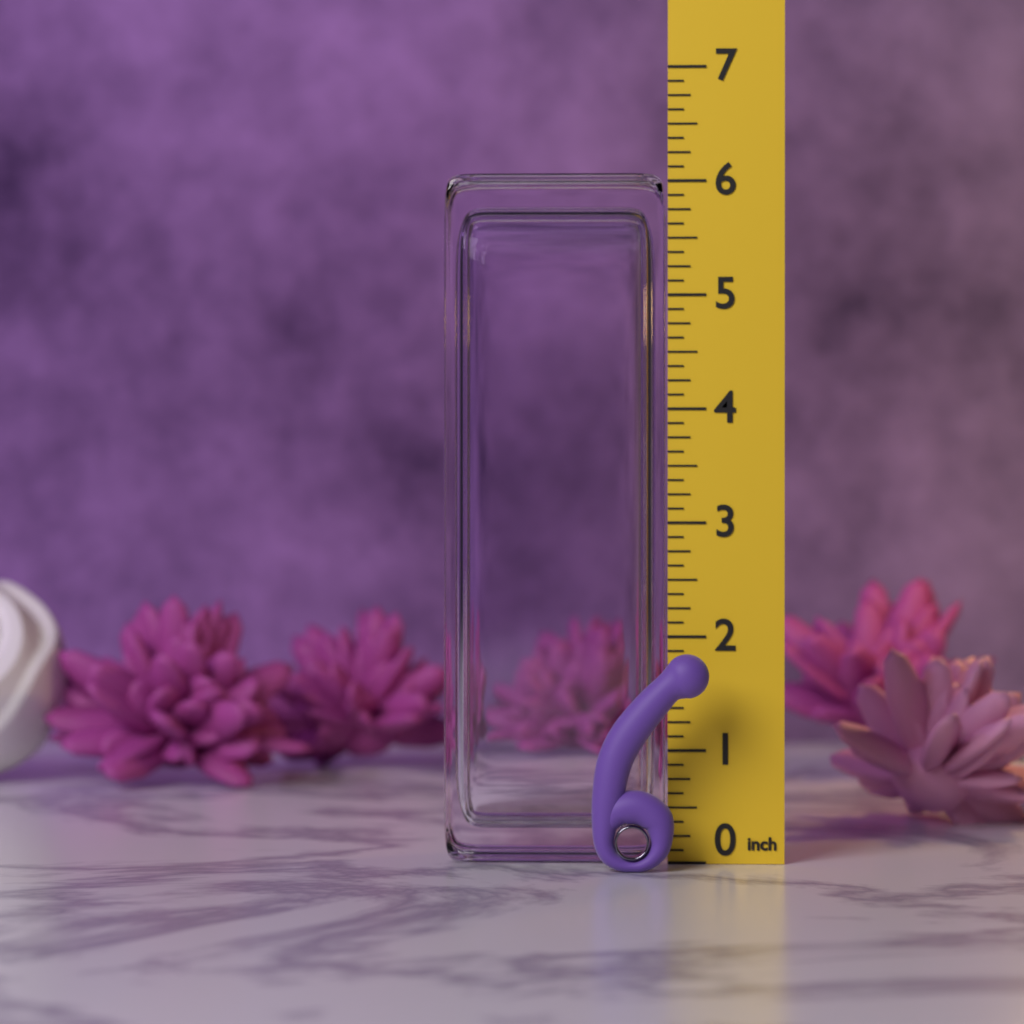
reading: 1.875 in
